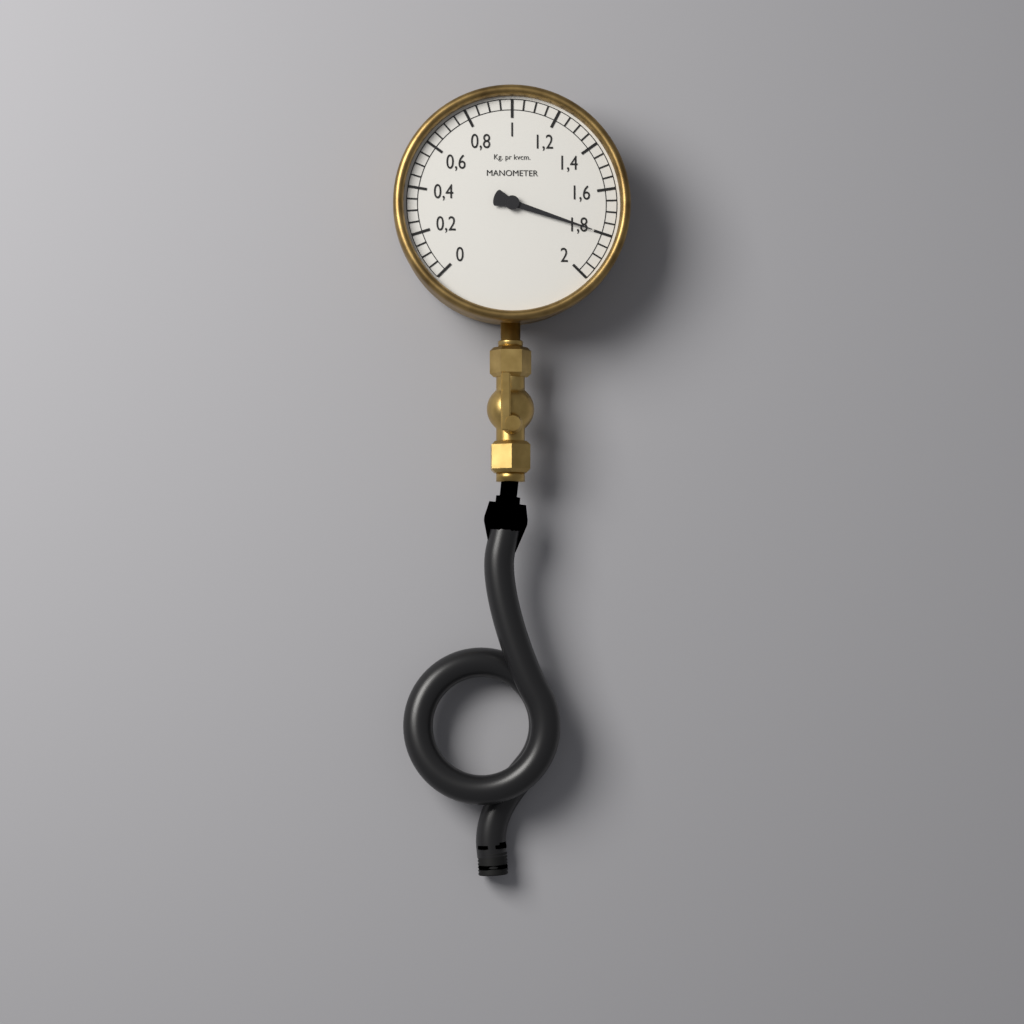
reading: 1.80 kg/cm²
